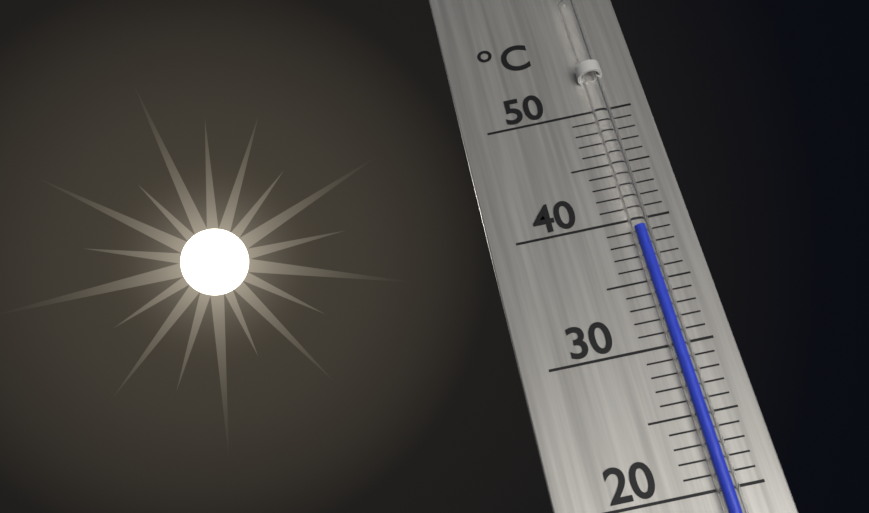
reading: 39 °C
